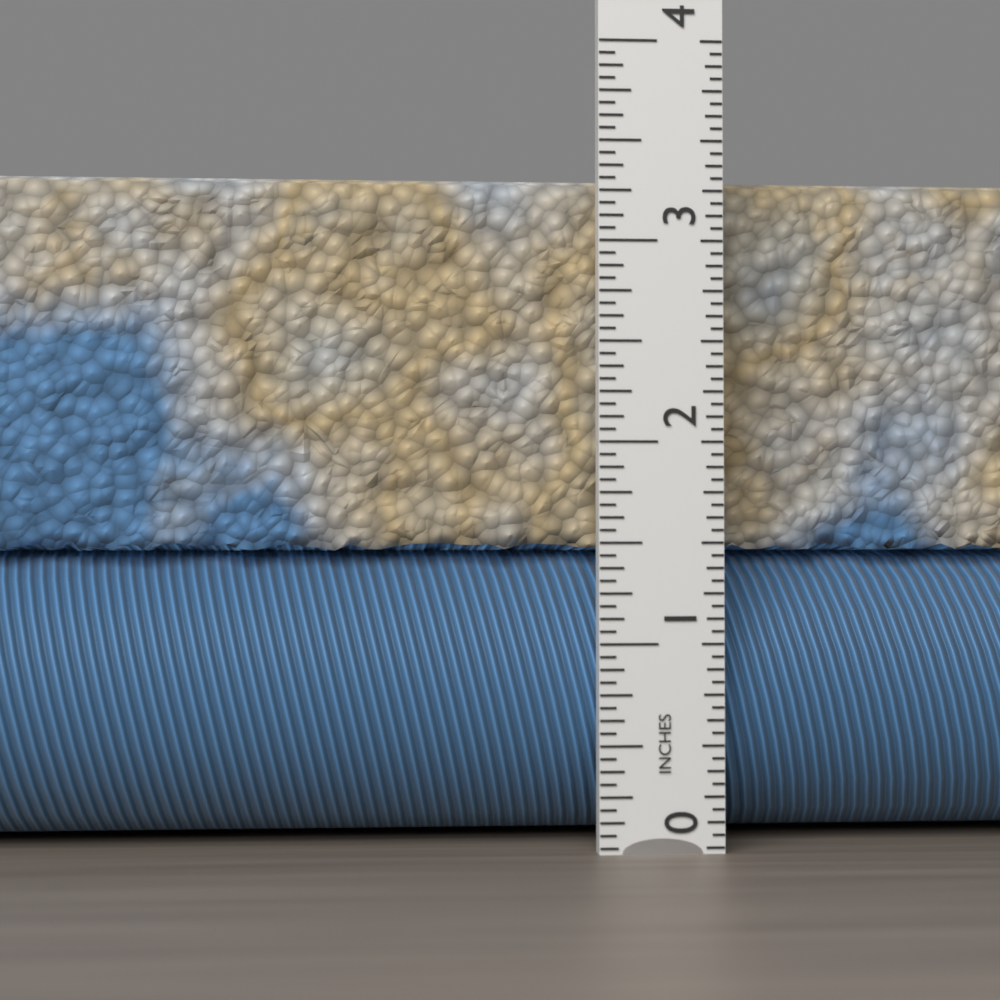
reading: 3.3750 in
